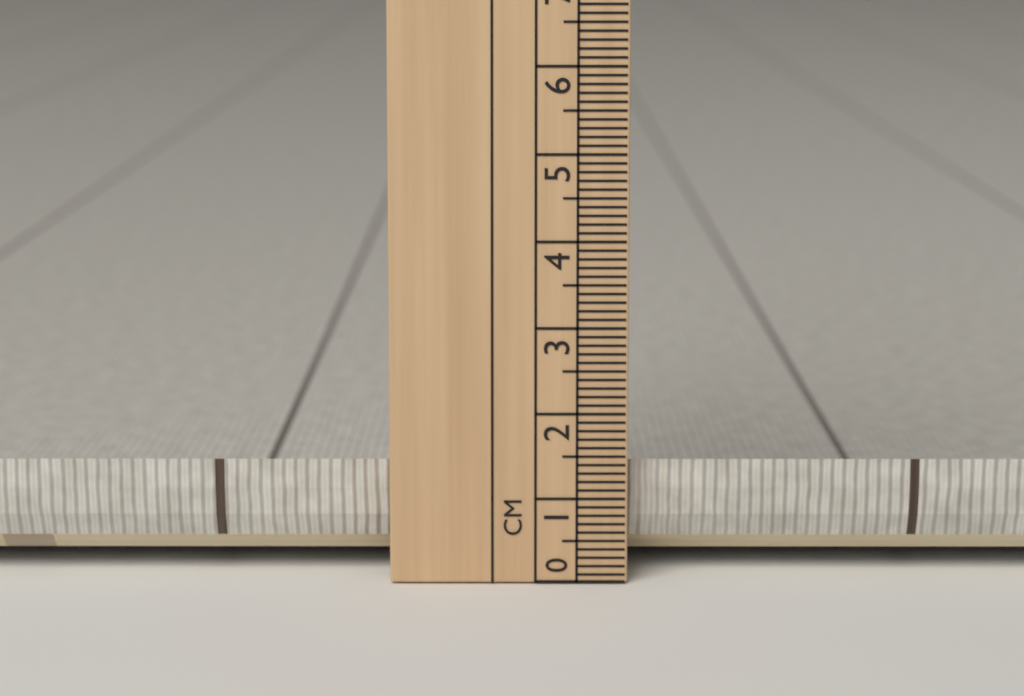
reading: 1.4 cm
